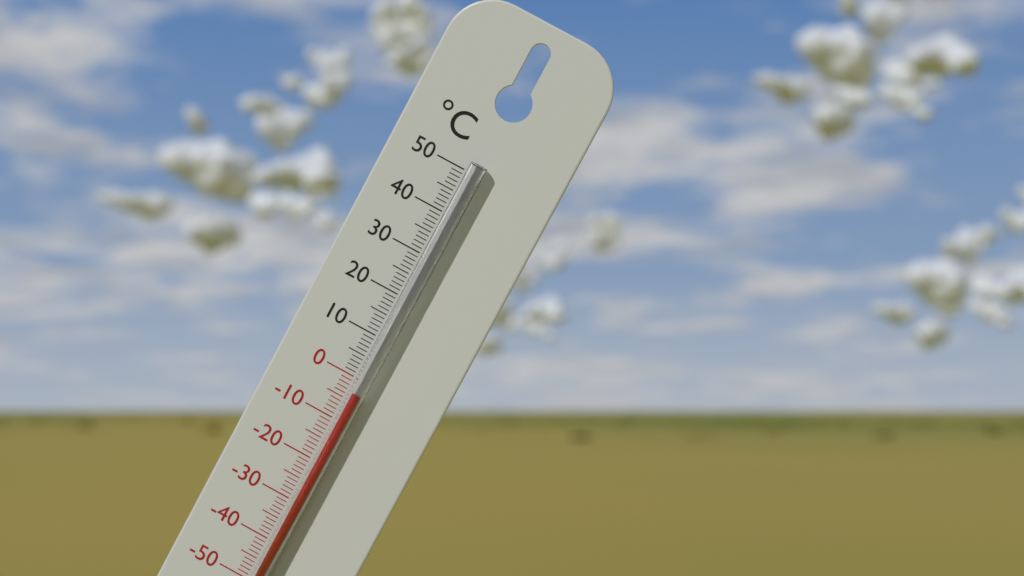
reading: -3 °C
